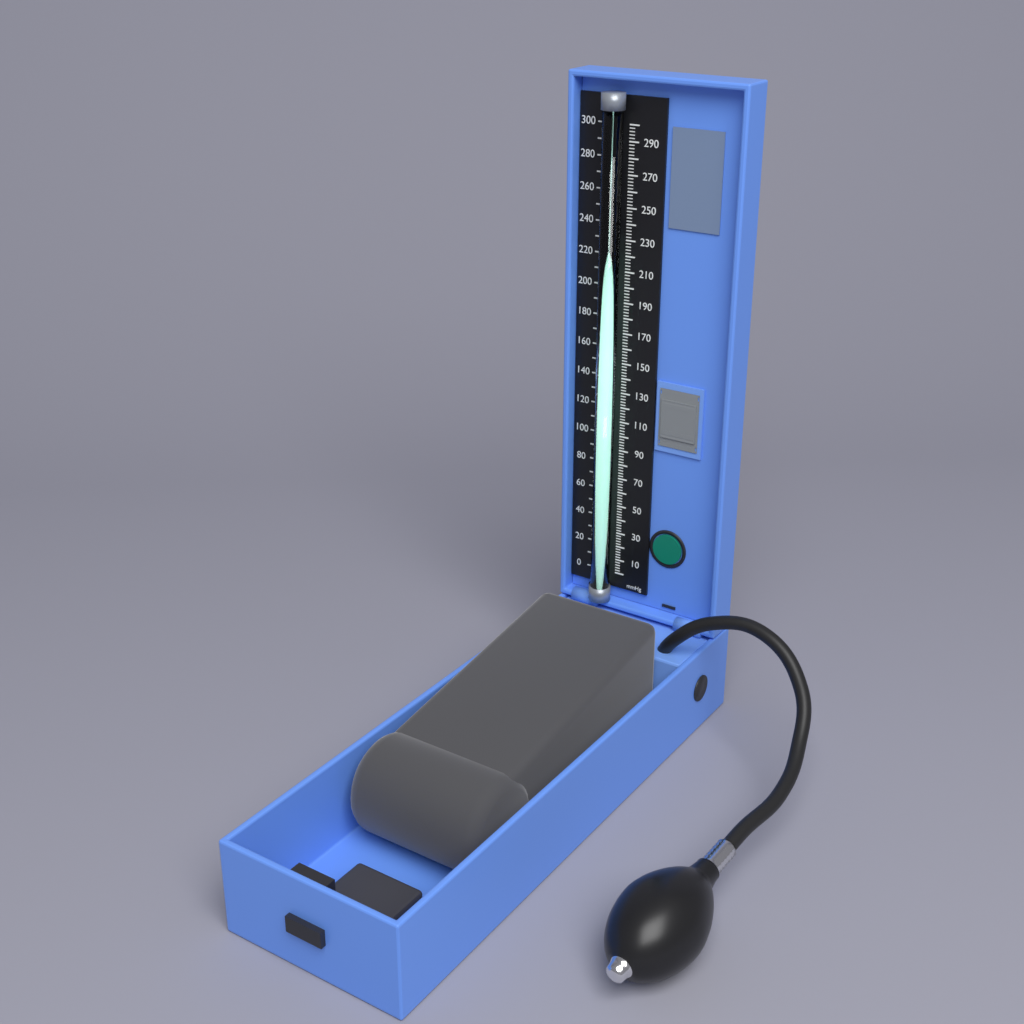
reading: 224 mmHg
